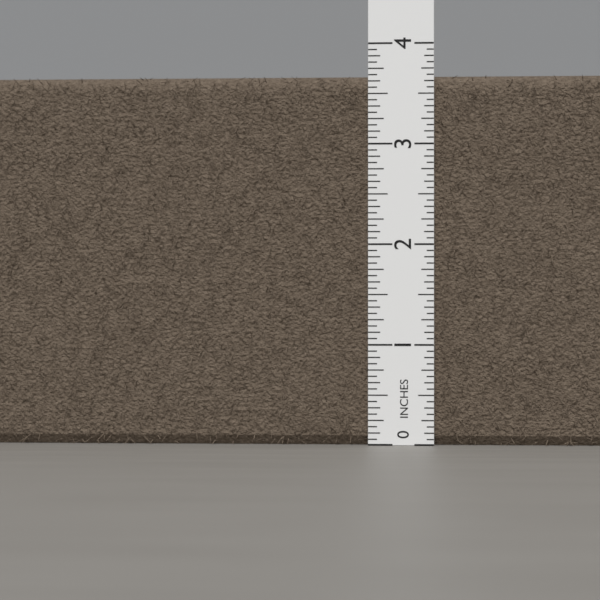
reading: 3.6875 in
